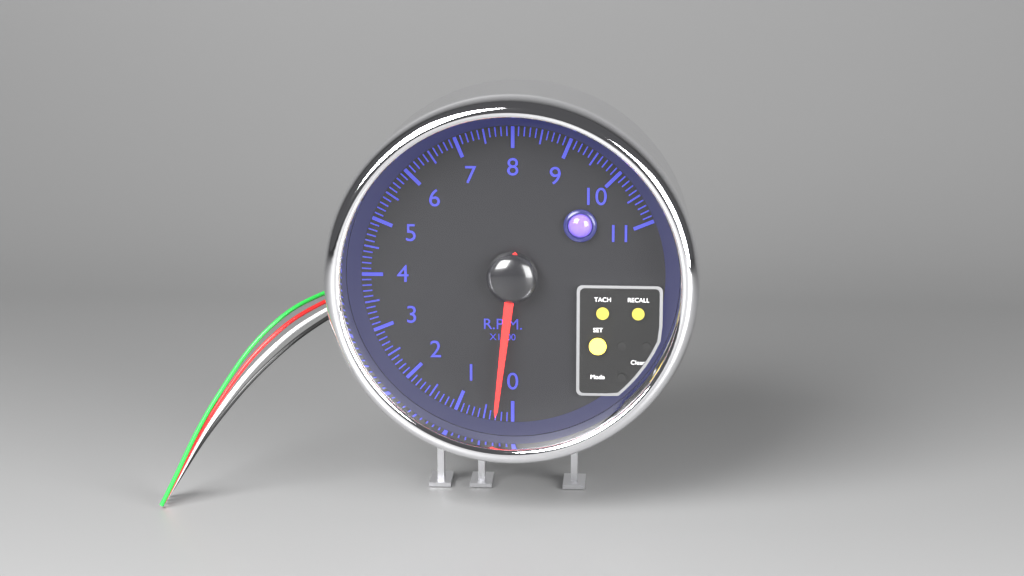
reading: 0.3 rpm x1000
